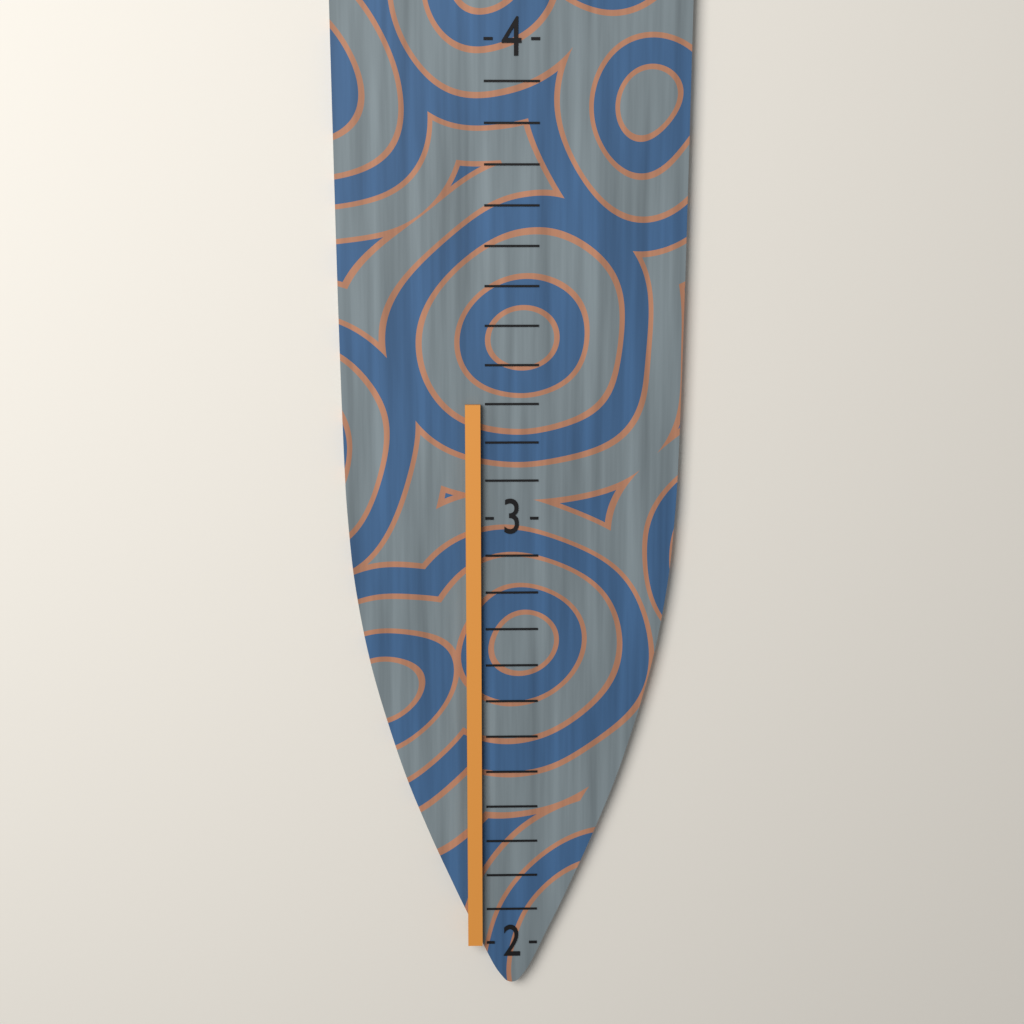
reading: 3.249999 (no unit)
